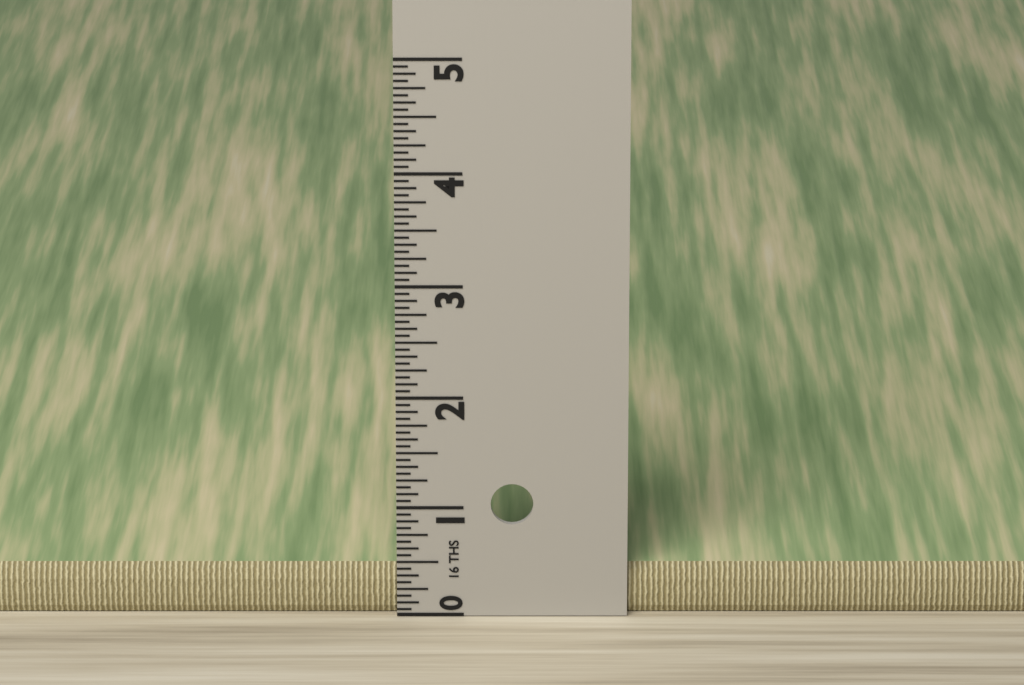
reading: 0.4400 in
